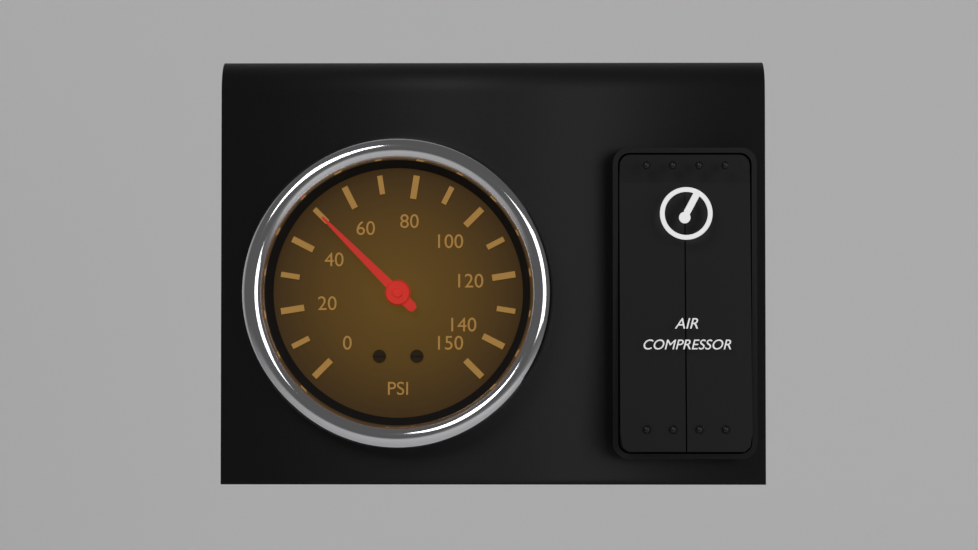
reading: 50 psi
